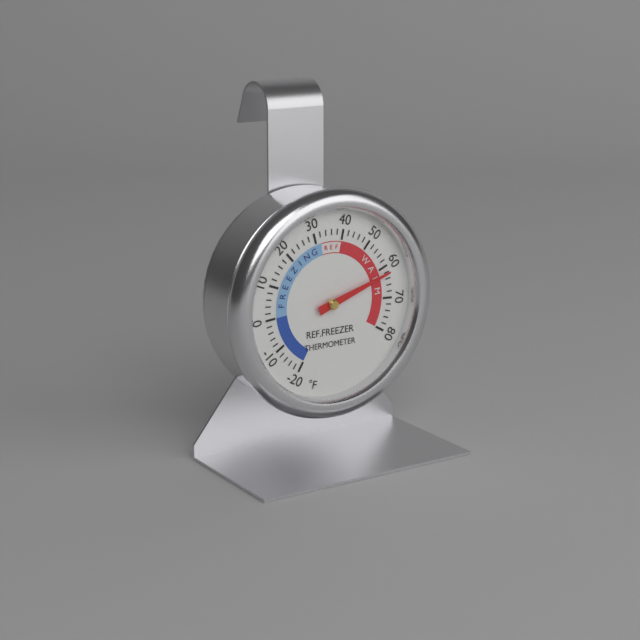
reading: 62 °F
